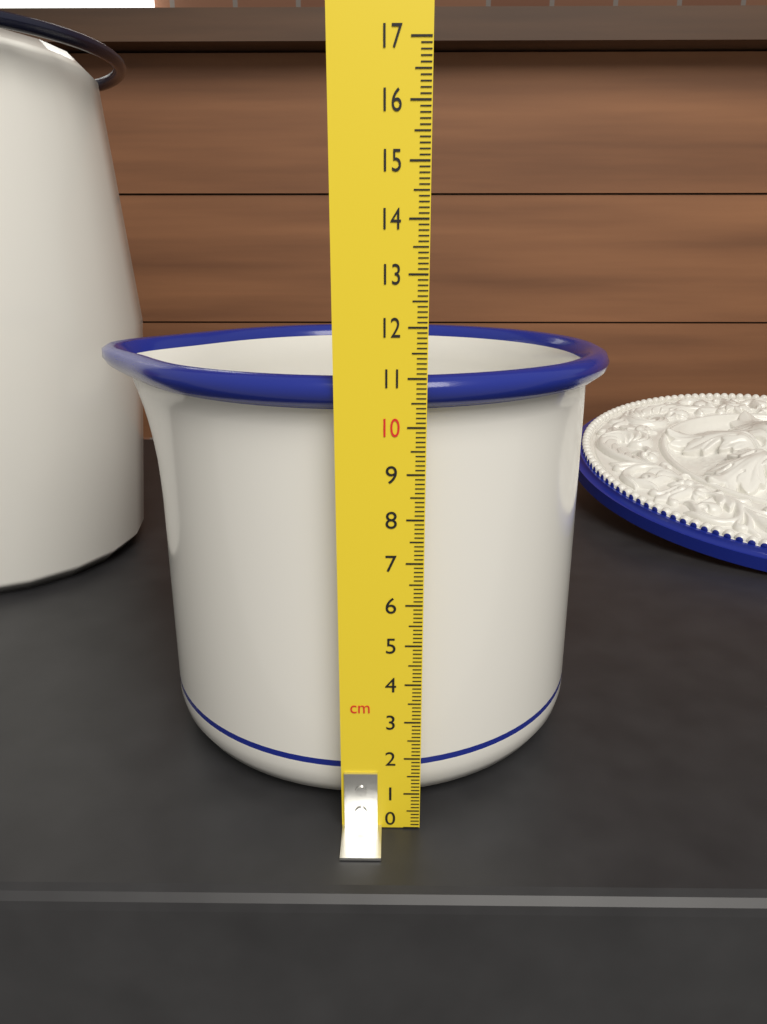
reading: 11.0 cm
